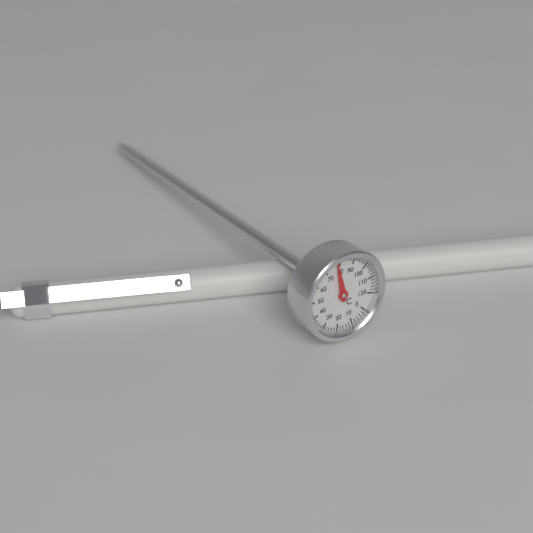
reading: 78 °C
